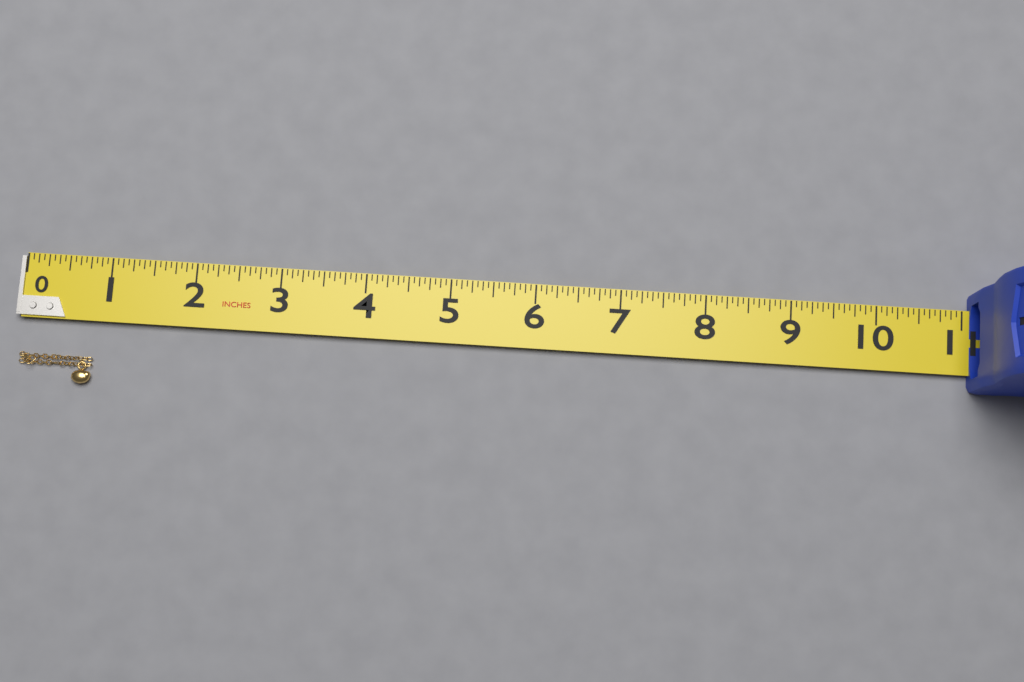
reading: 0.8750 in
